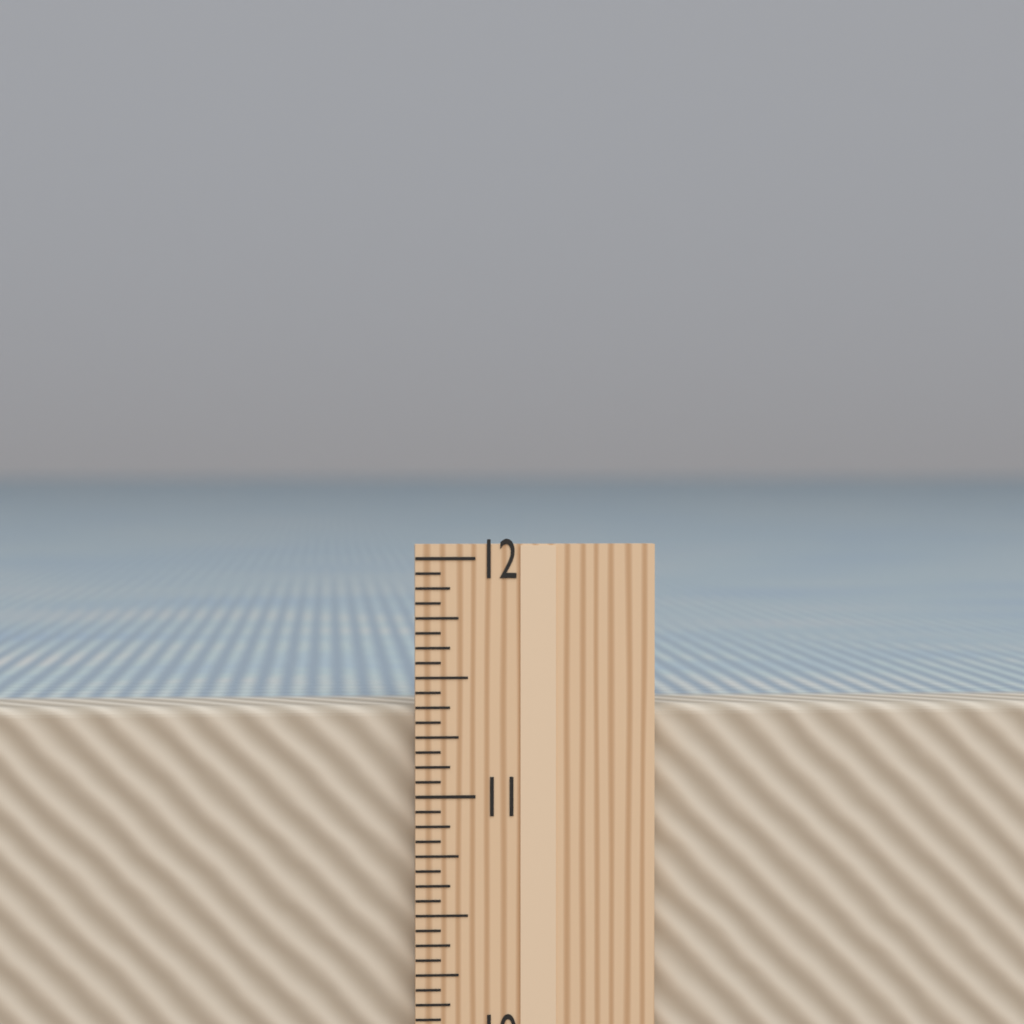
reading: 11.3750 in
